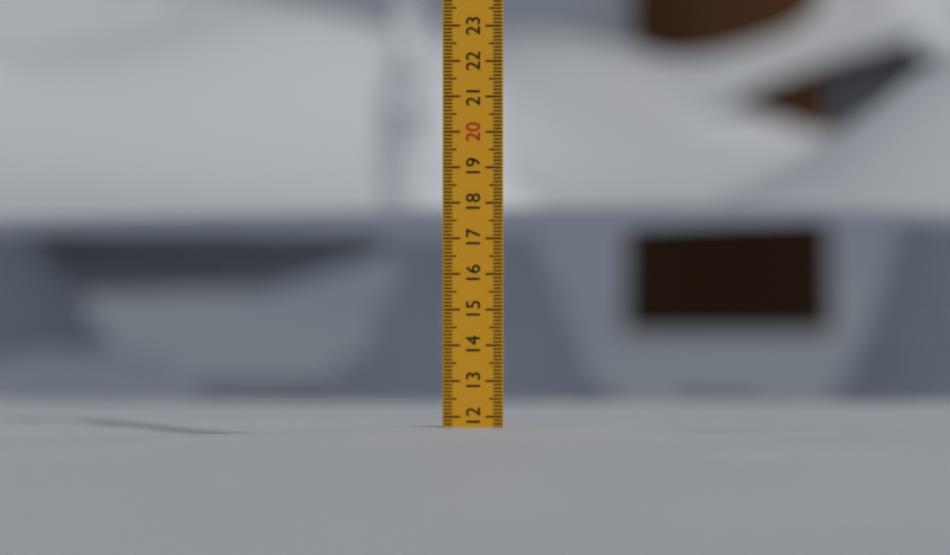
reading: 11.7 (no unit)
